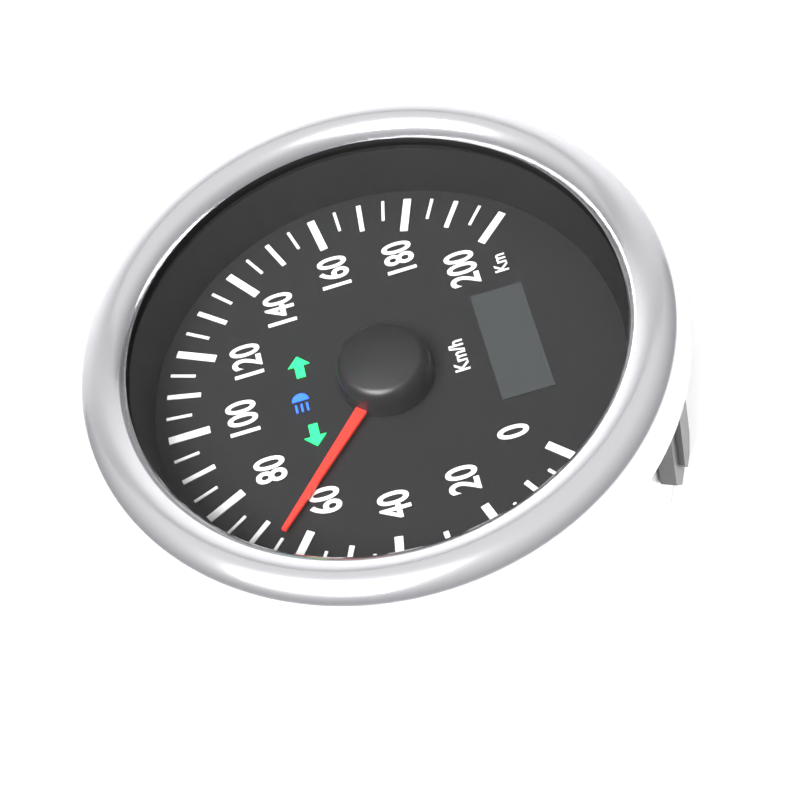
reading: 65 km/h
